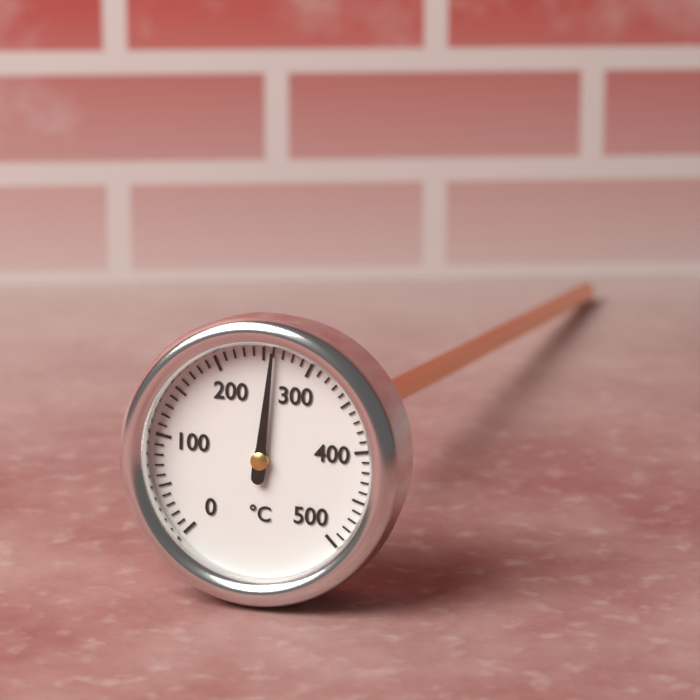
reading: 260 °C
